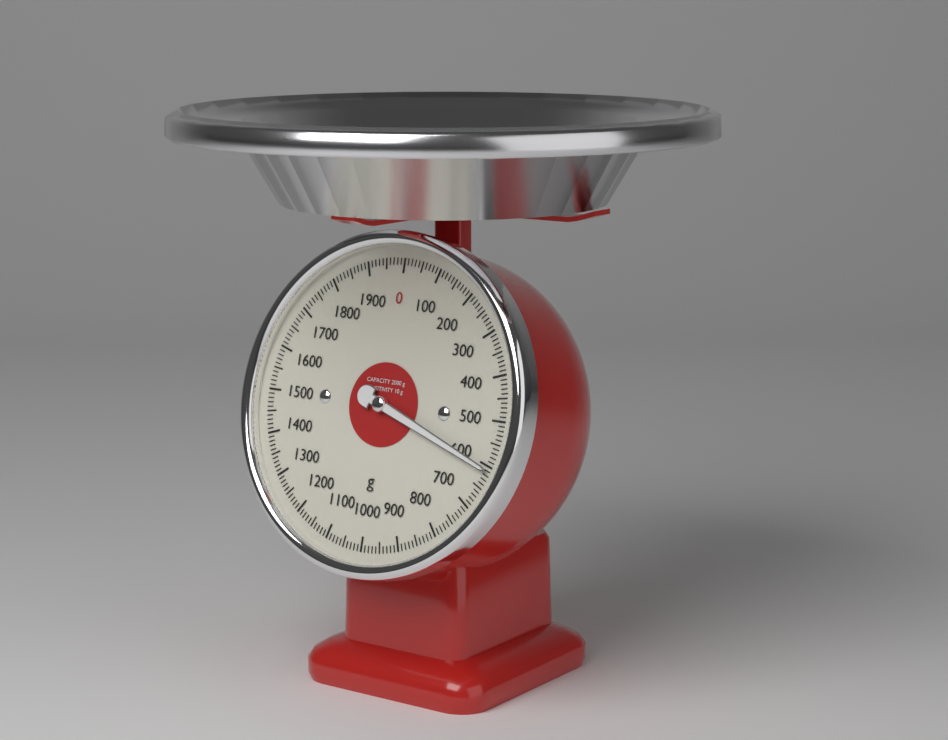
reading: 610 g
